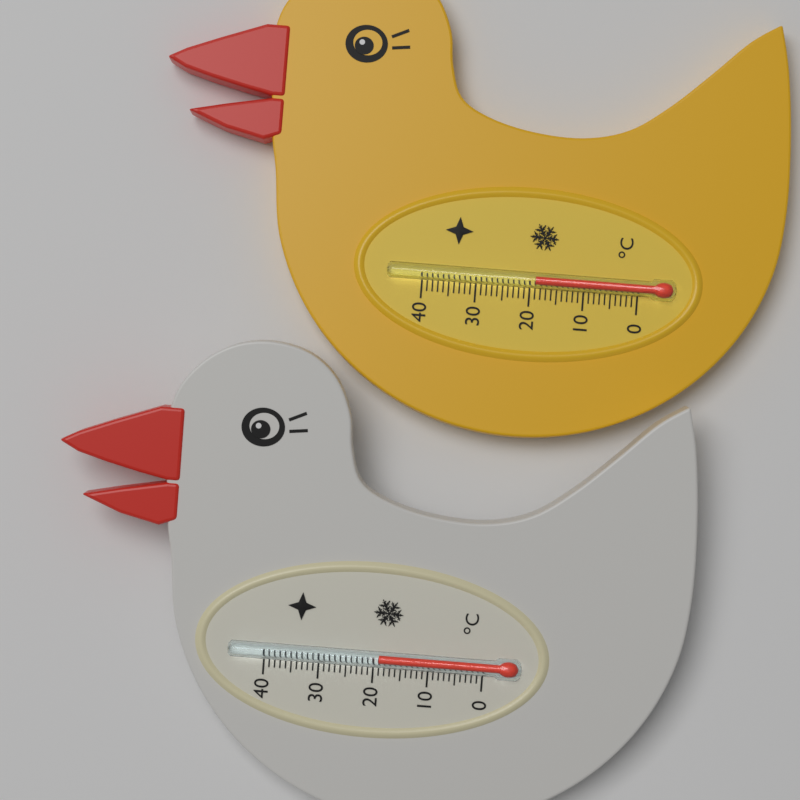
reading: 19 °C
